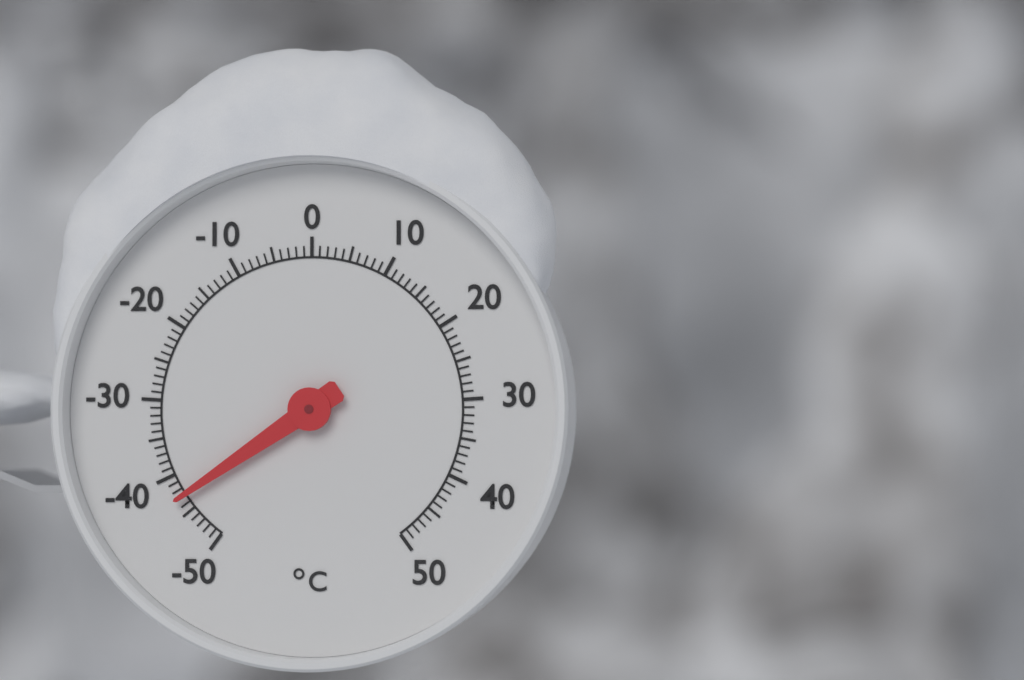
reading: -43 °C
